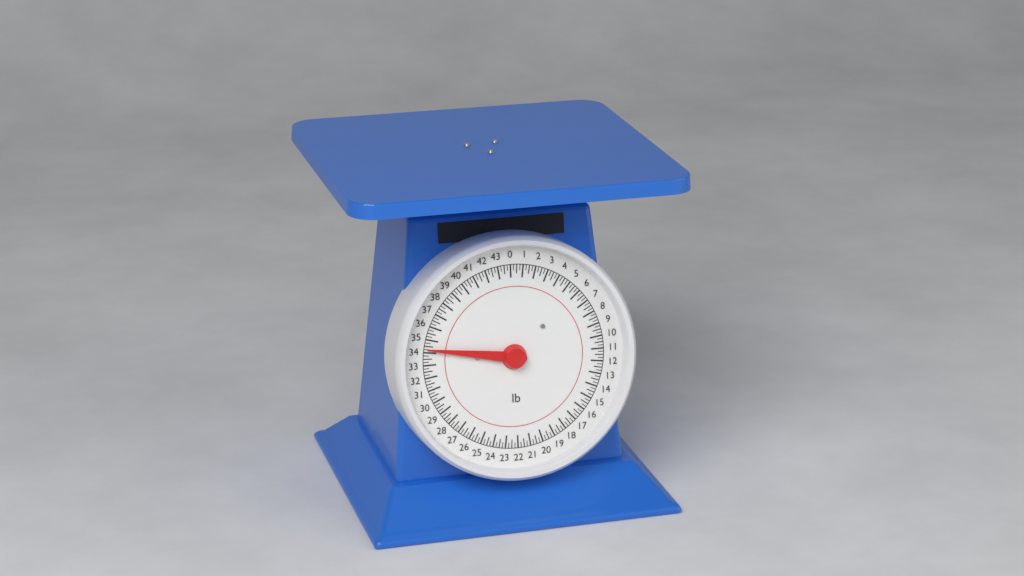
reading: 34.25 lb
